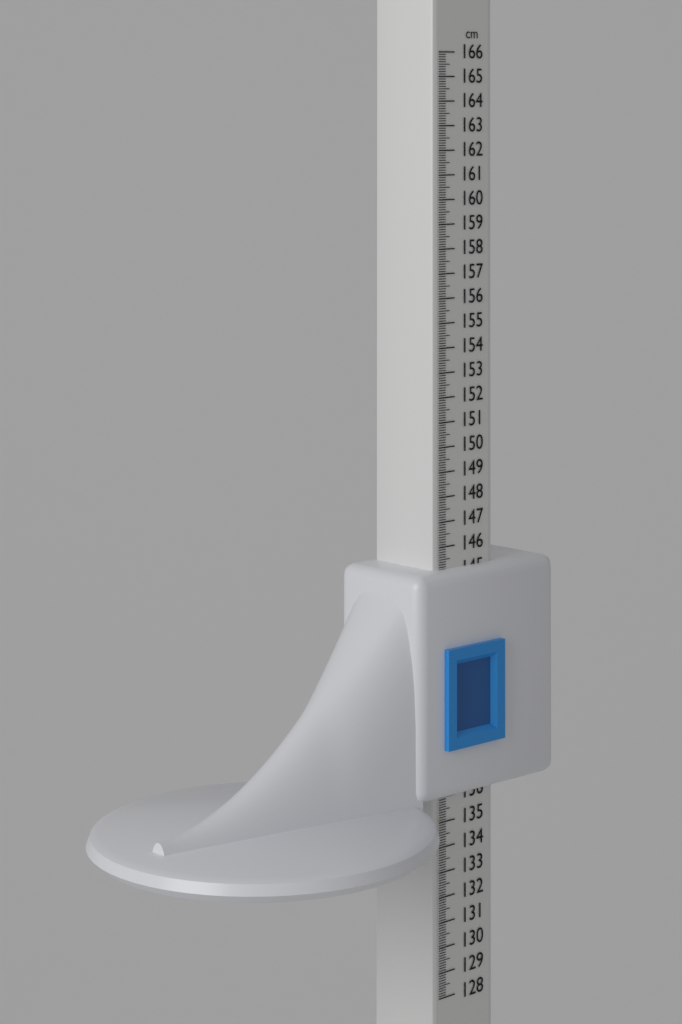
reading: 145.1 cm
